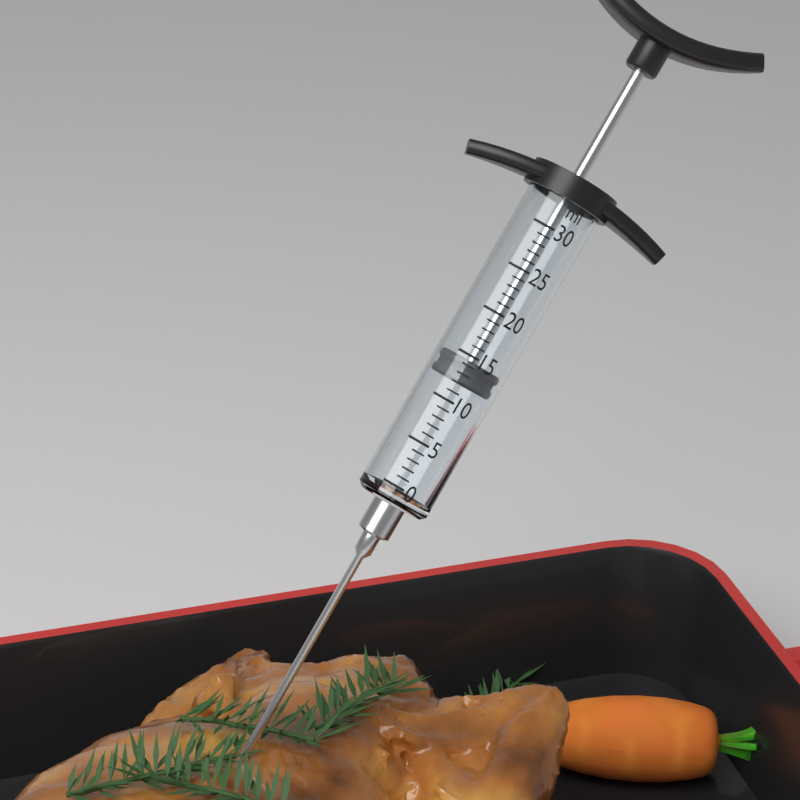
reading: 12 ml
